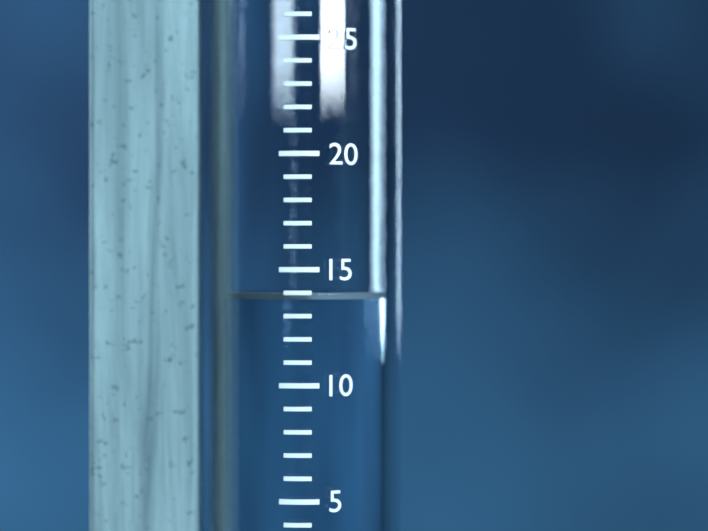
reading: 14 mm
